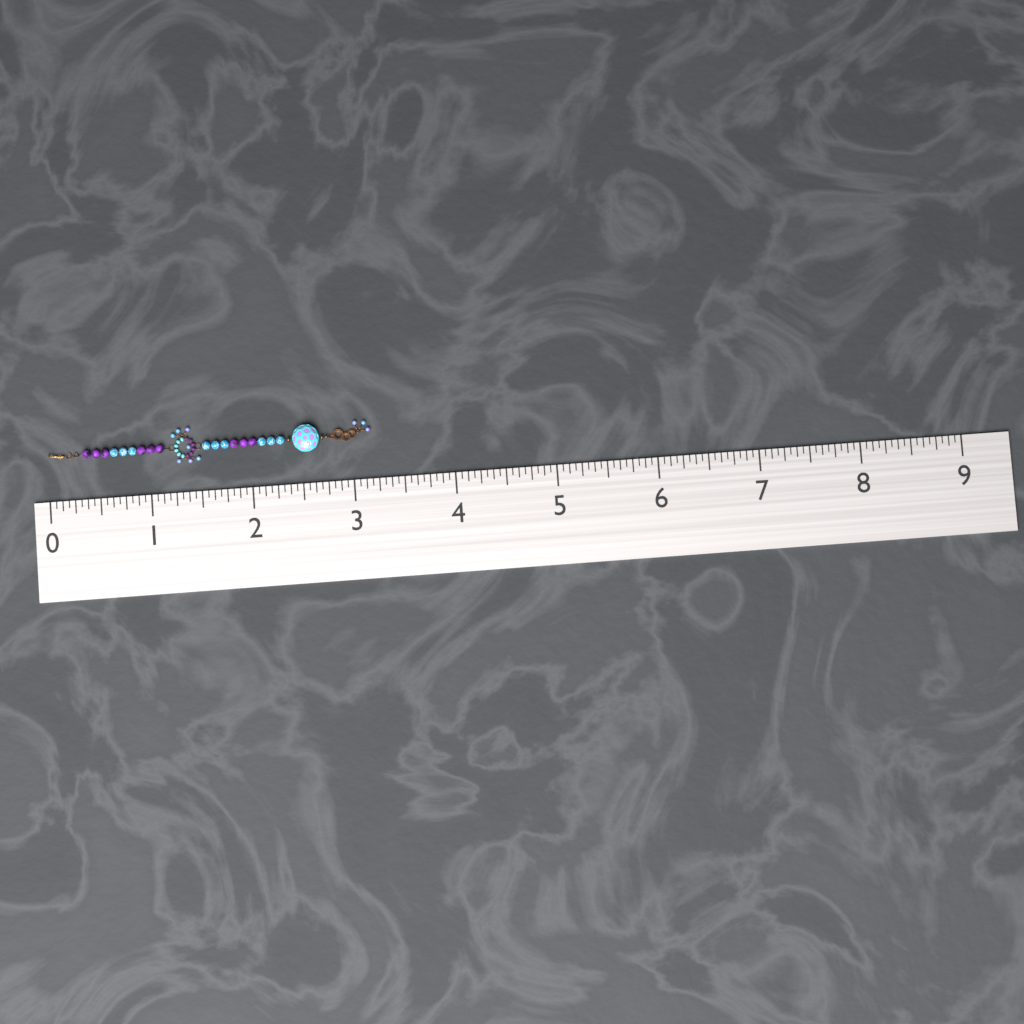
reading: 3.1875 (no unit)
